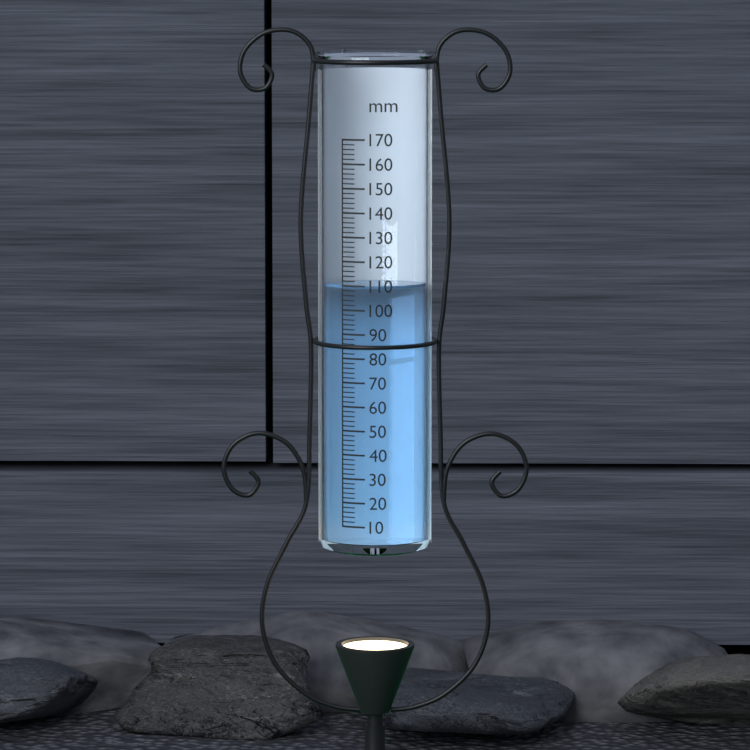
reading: 110 mm
